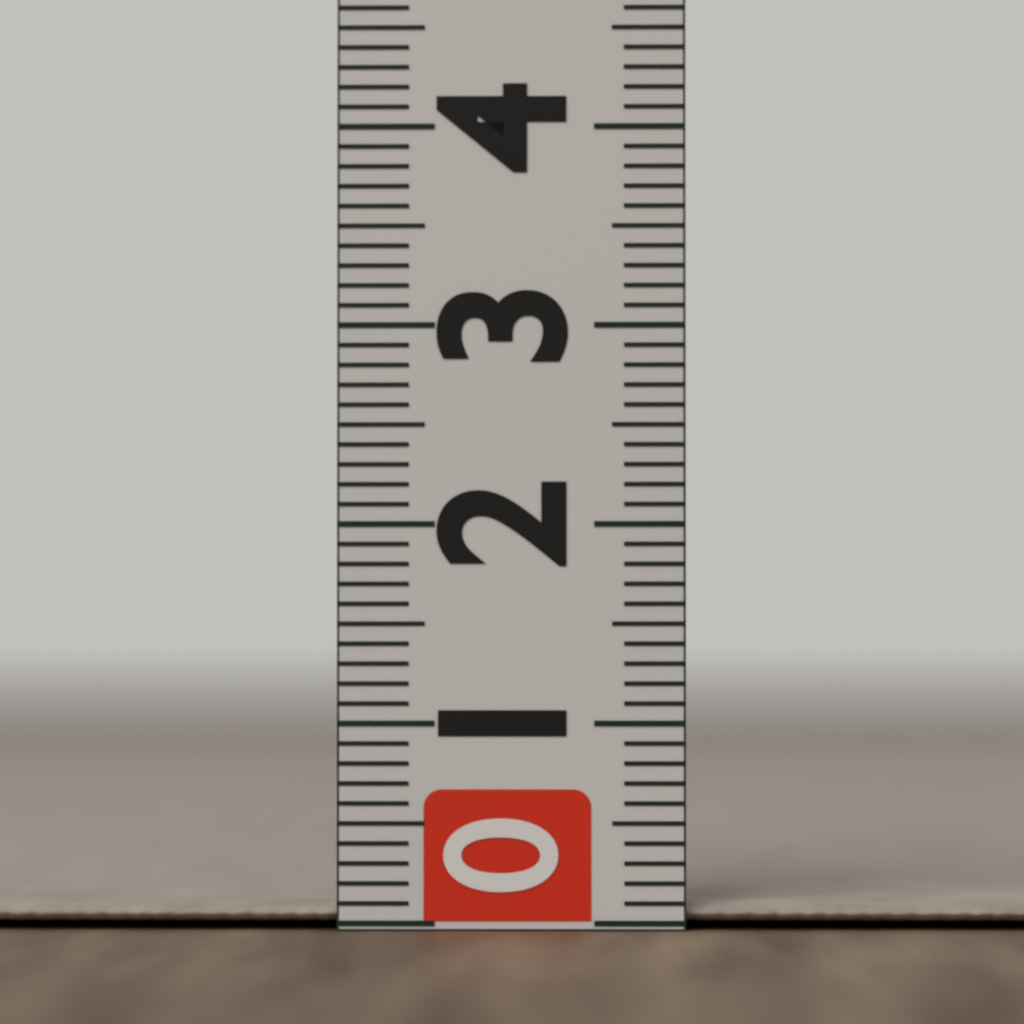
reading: 0.1 (no unit)
